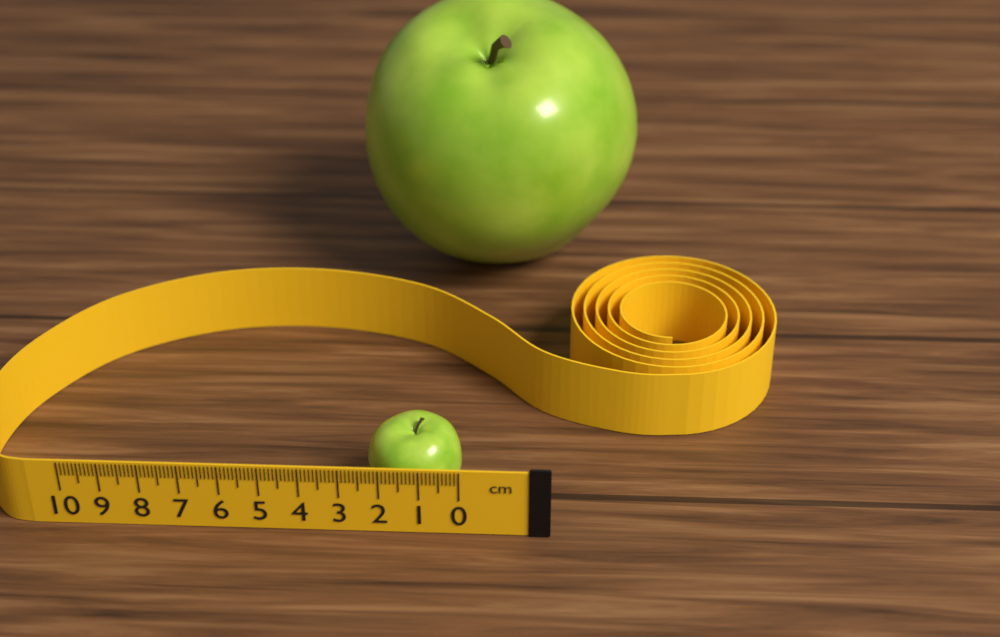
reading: 2.4 cm
